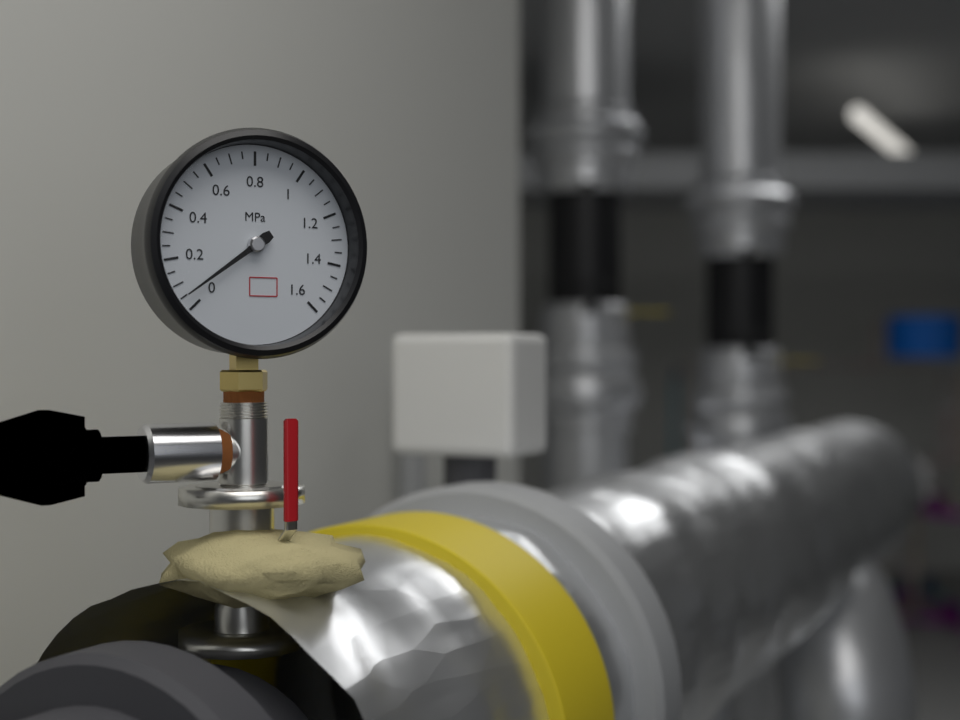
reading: 0.05 MPa
